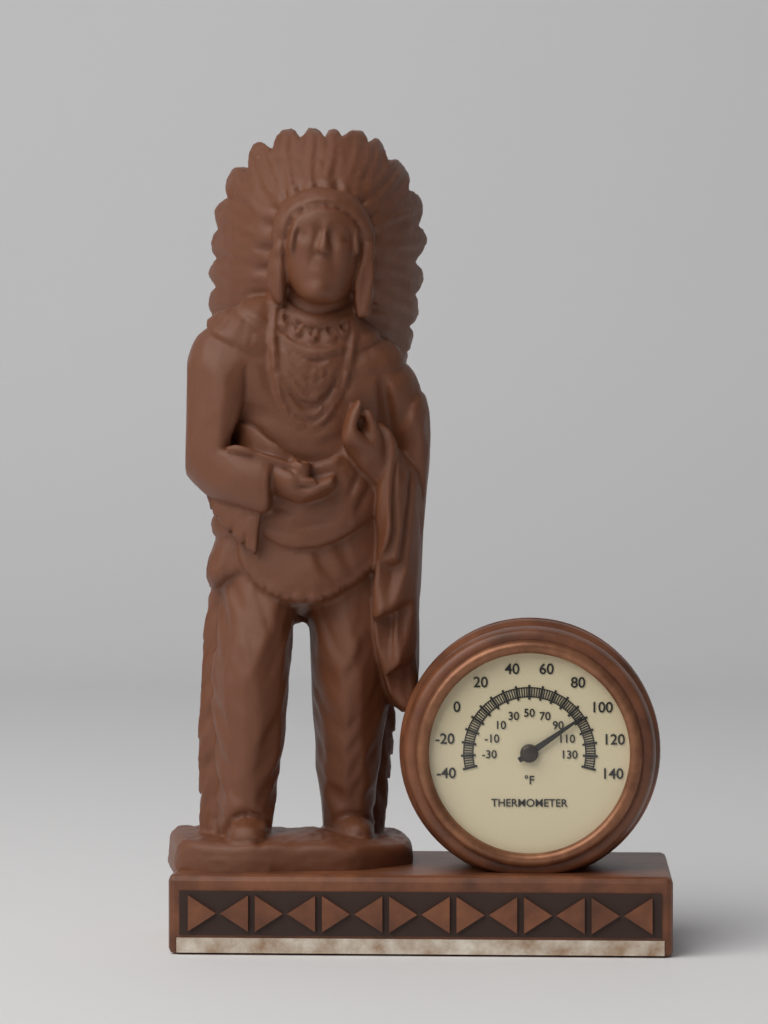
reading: 98 °F
